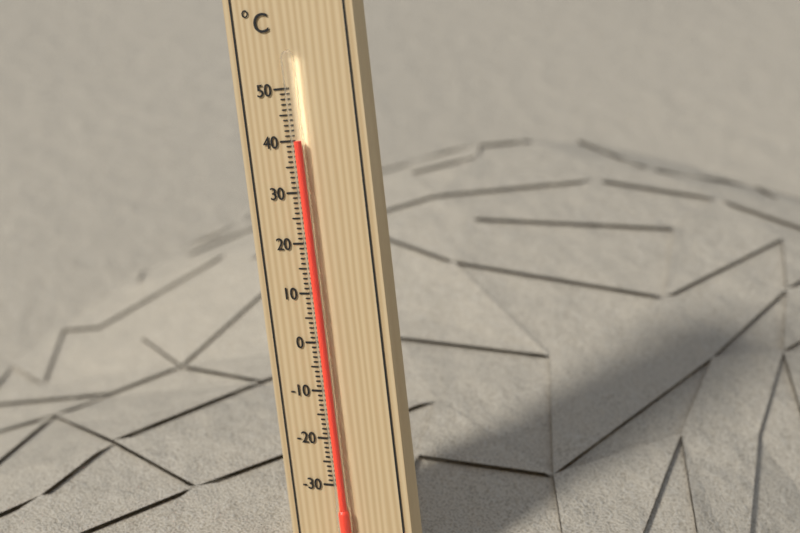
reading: 40 °C
